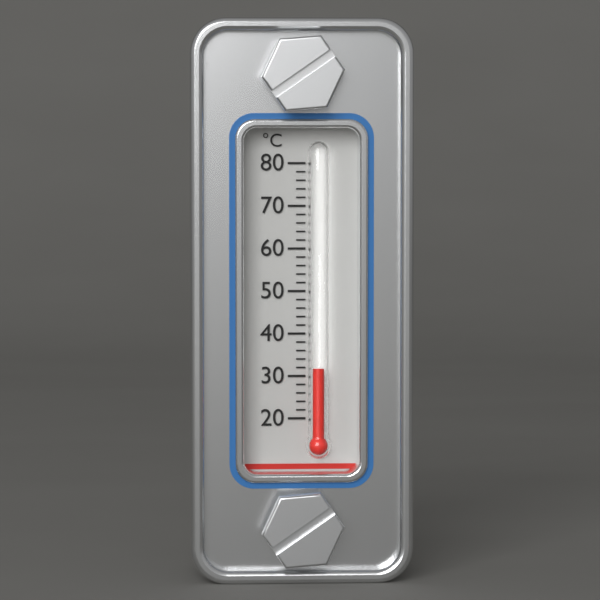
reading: 32 °C
